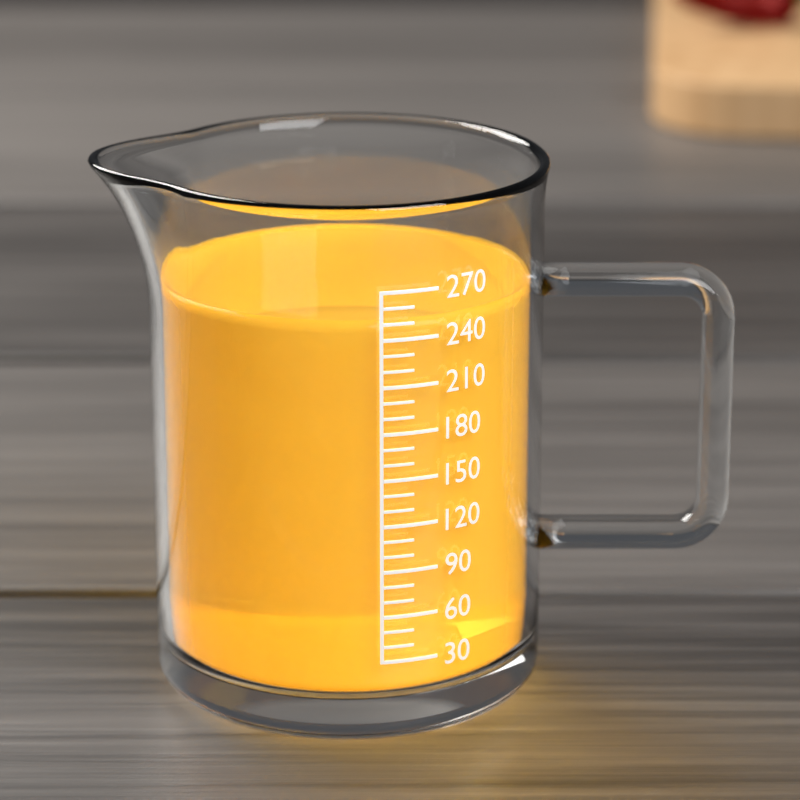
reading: 250 (no unit)
